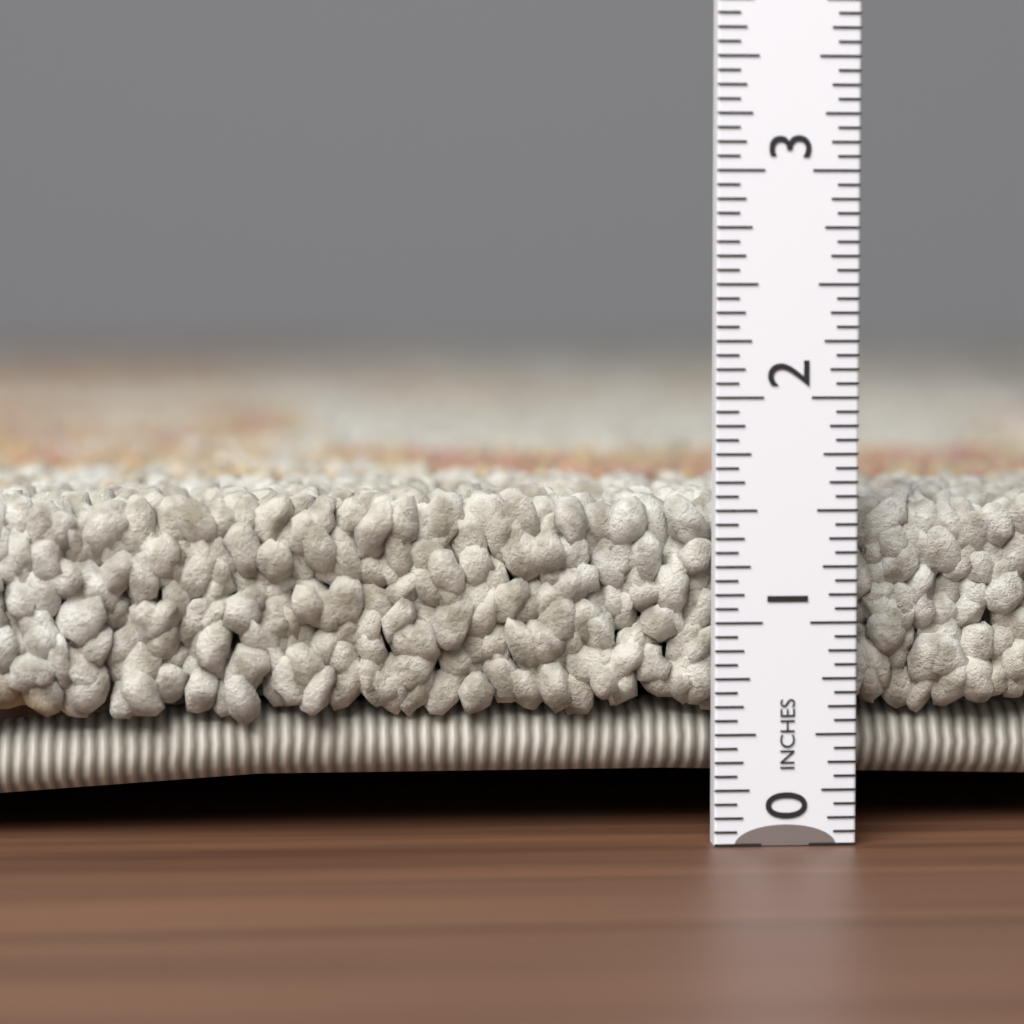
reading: 1.5625 in
